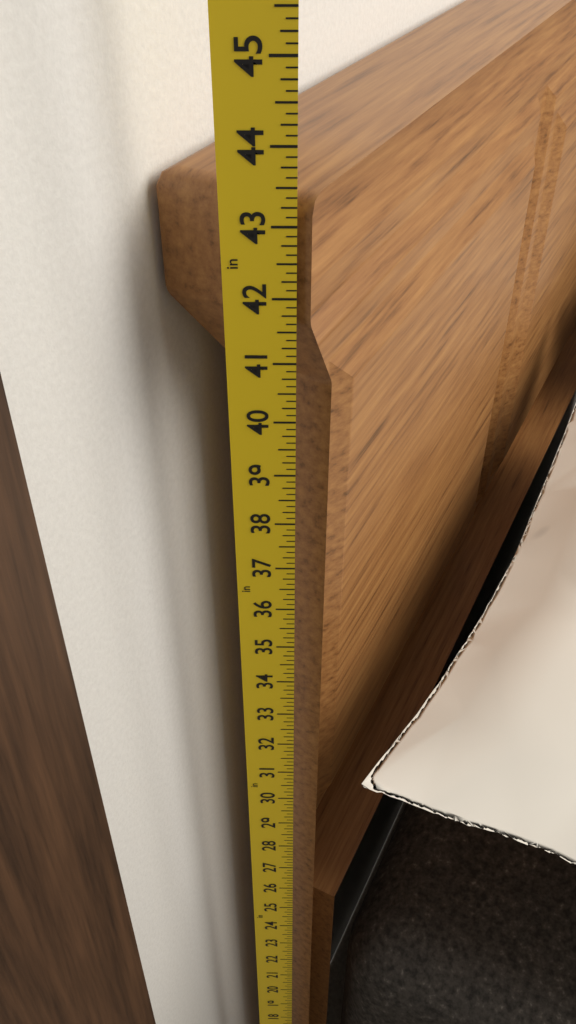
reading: 43.375 in
